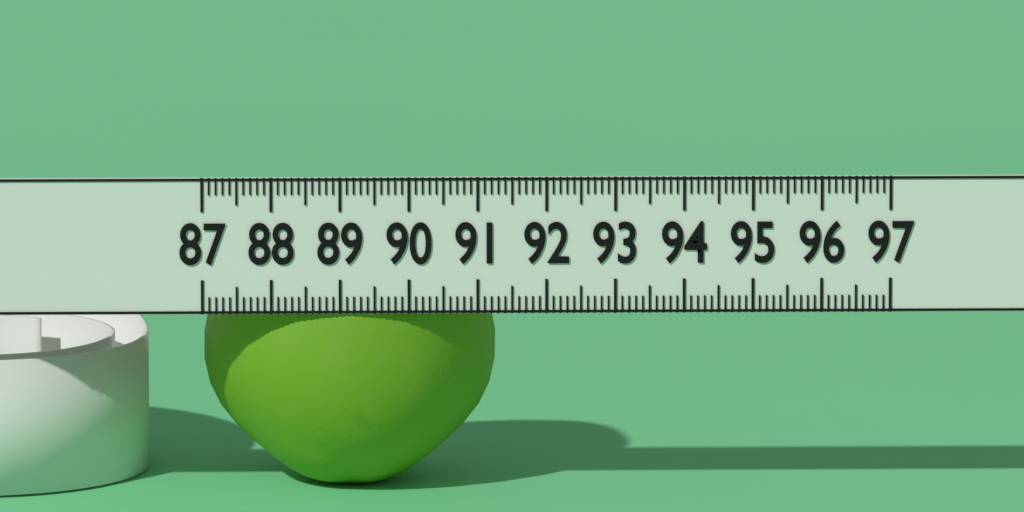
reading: 91.3 (no unit)
